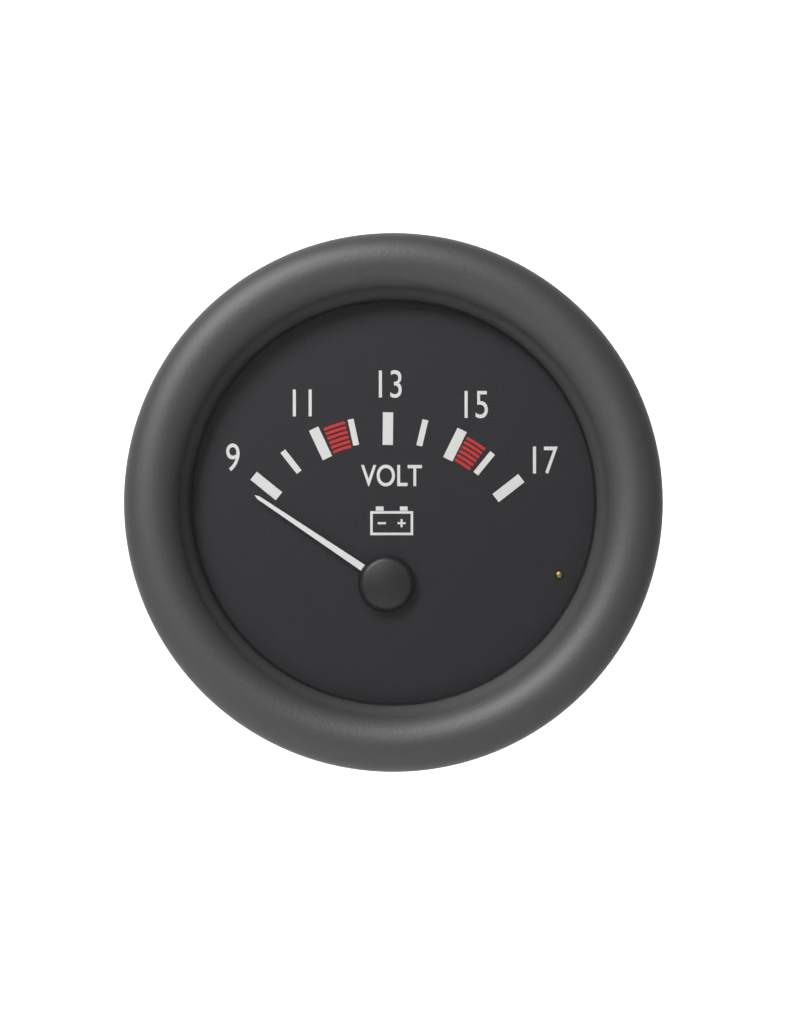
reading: 8.6 V
